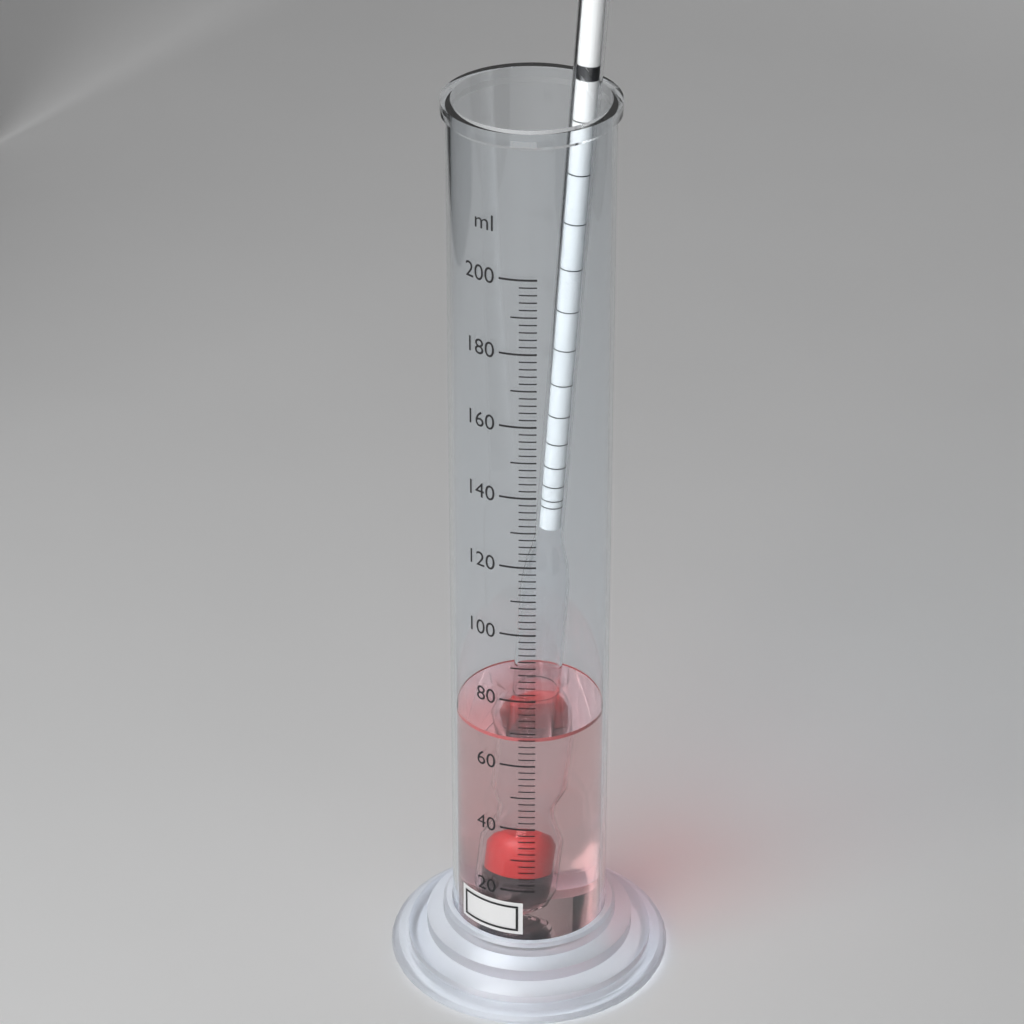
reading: 68 ml
